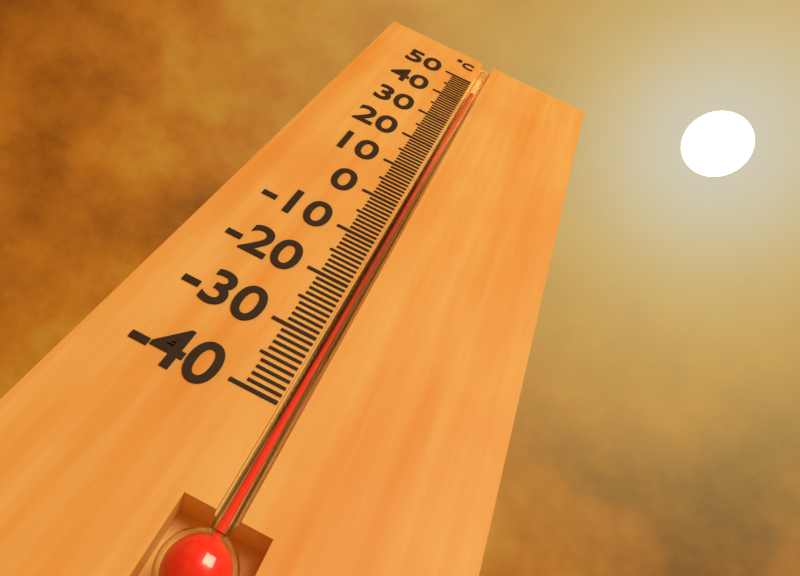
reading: 45 °C
